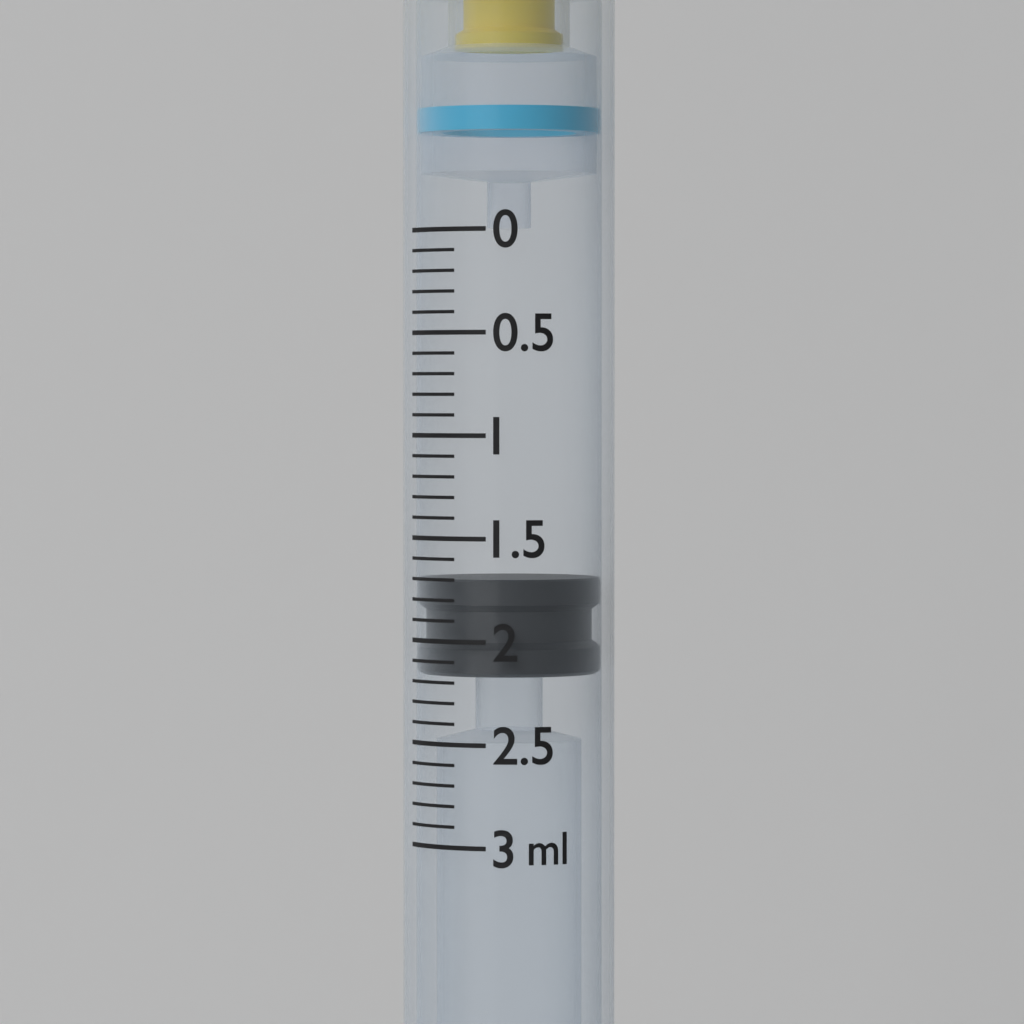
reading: 1.7 ml
